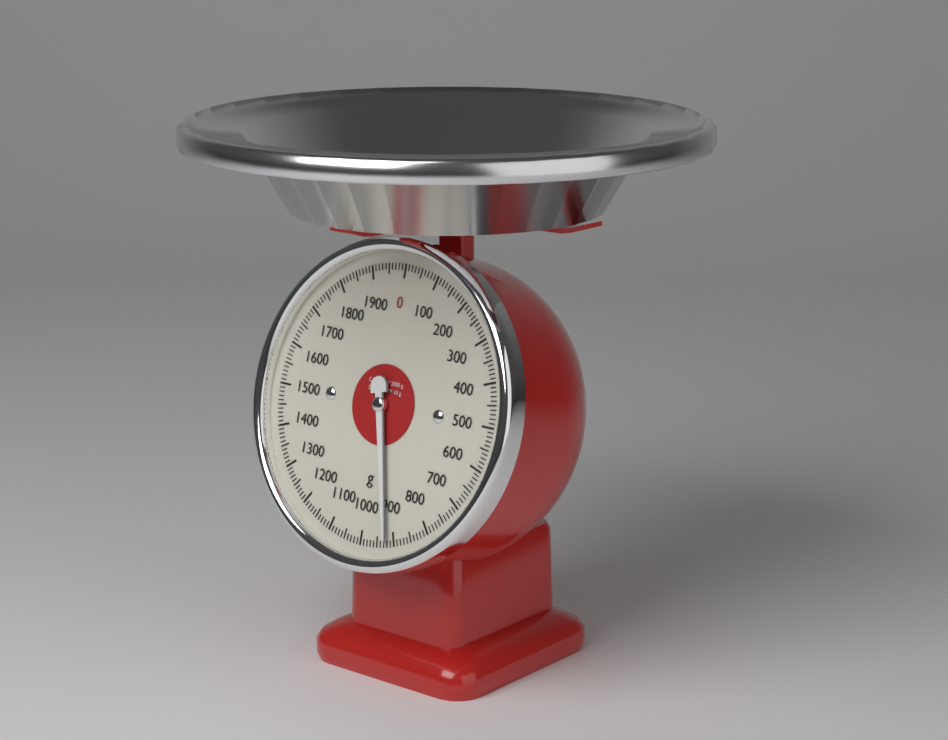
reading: 920 g
